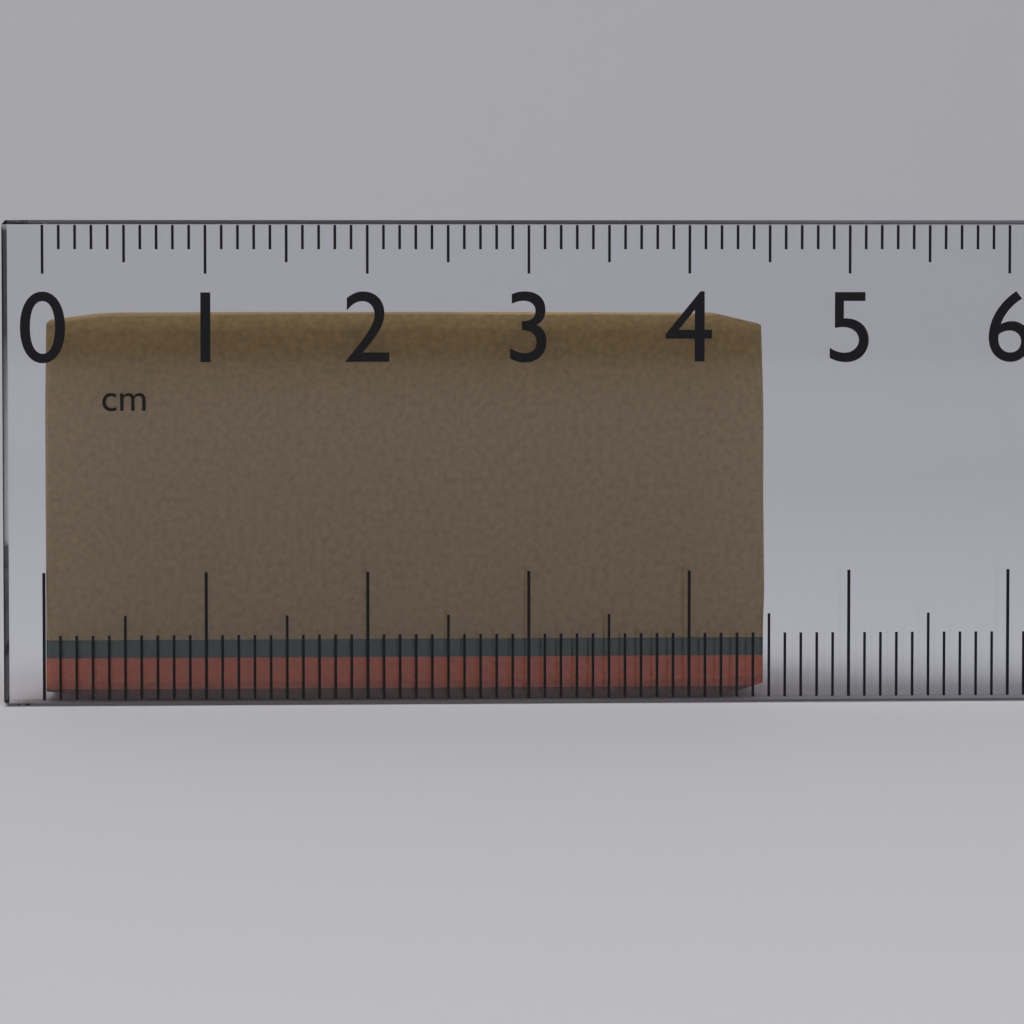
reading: 4.5 cm
